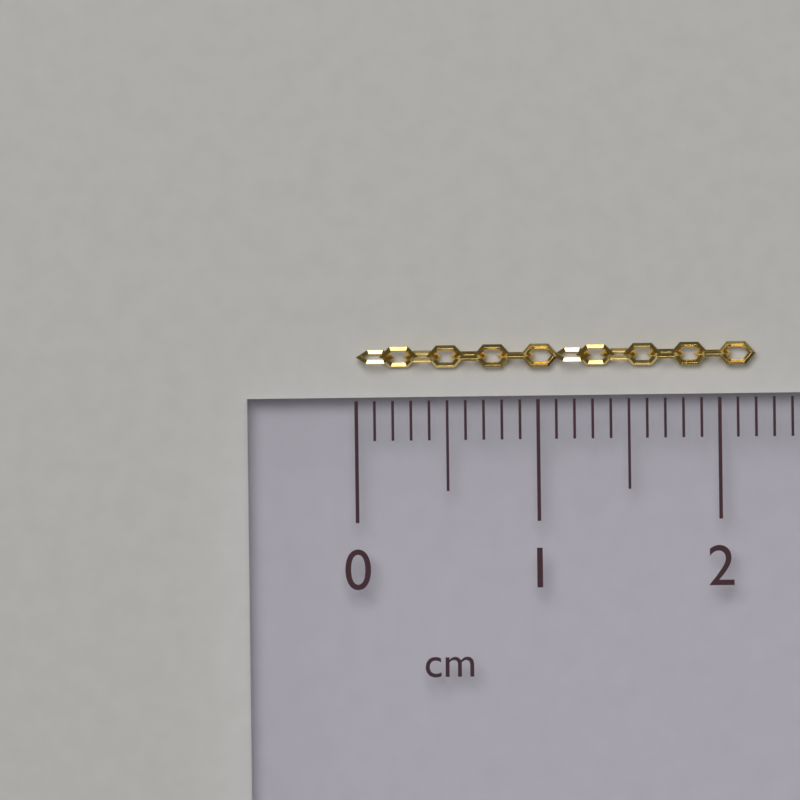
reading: 2.2 cm
